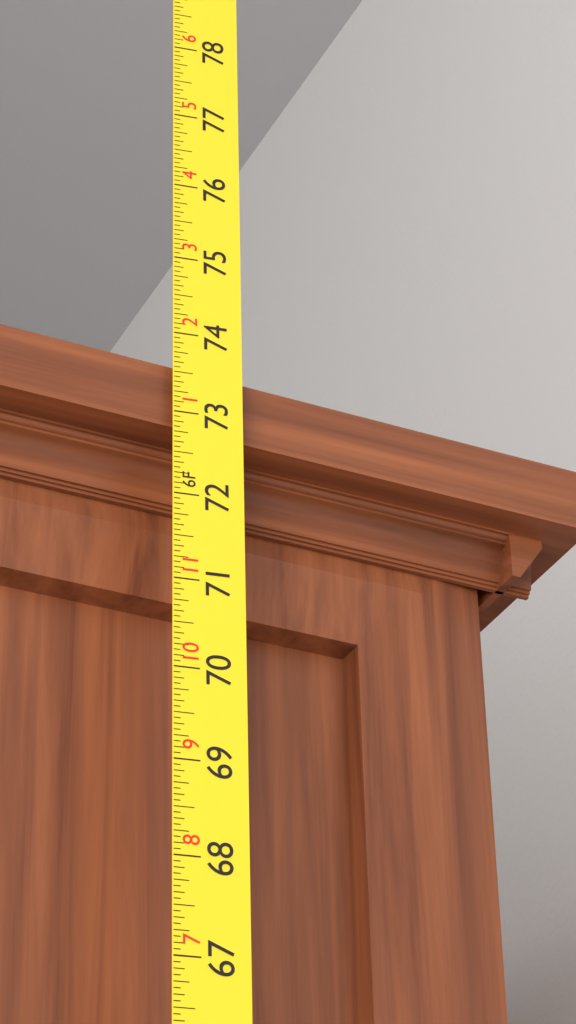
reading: 73.6250 in
